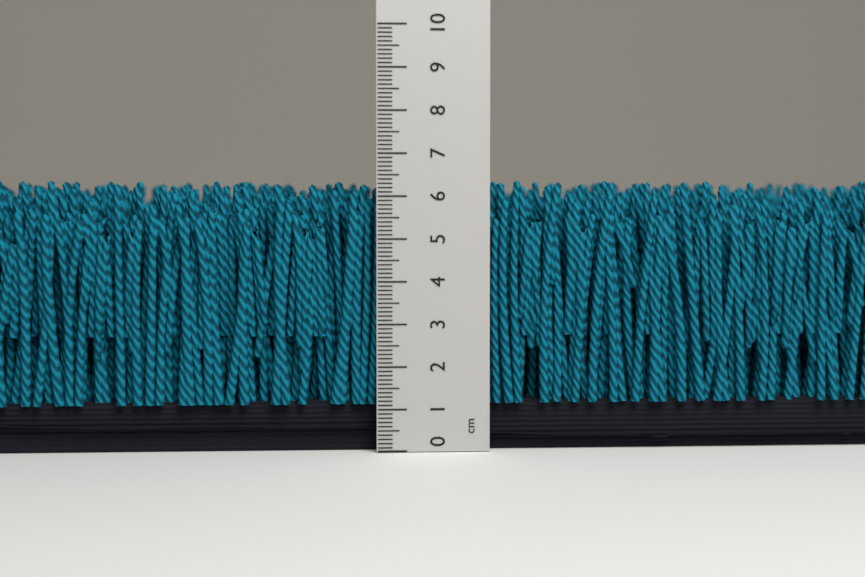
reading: 6.4 cm
